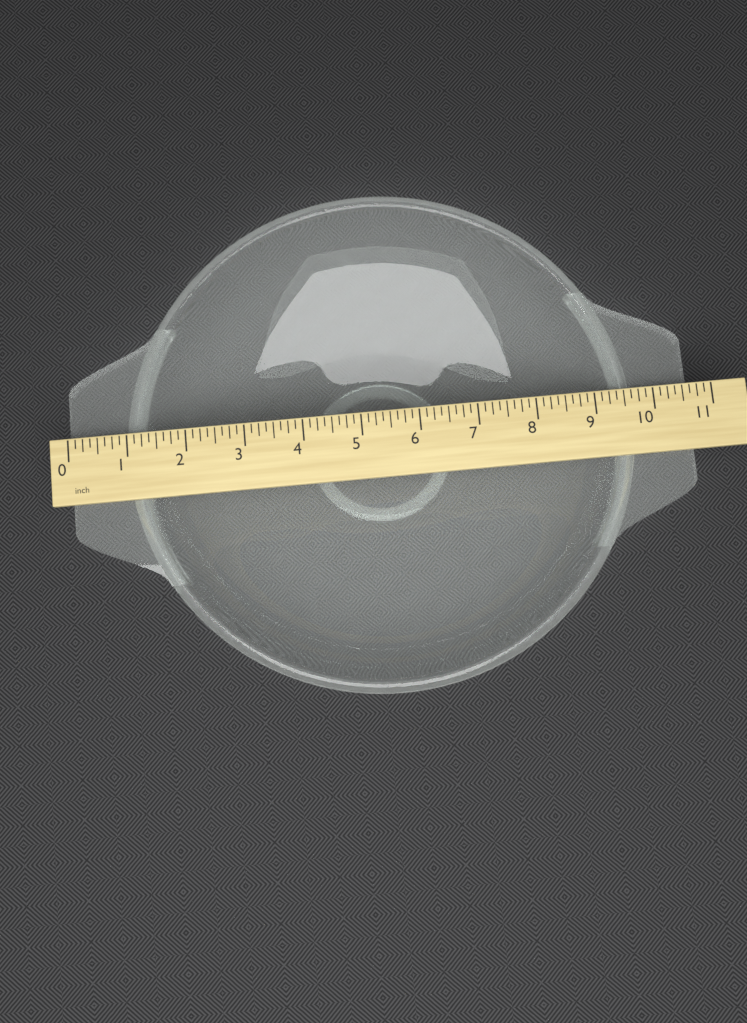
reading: 10.625 inch
